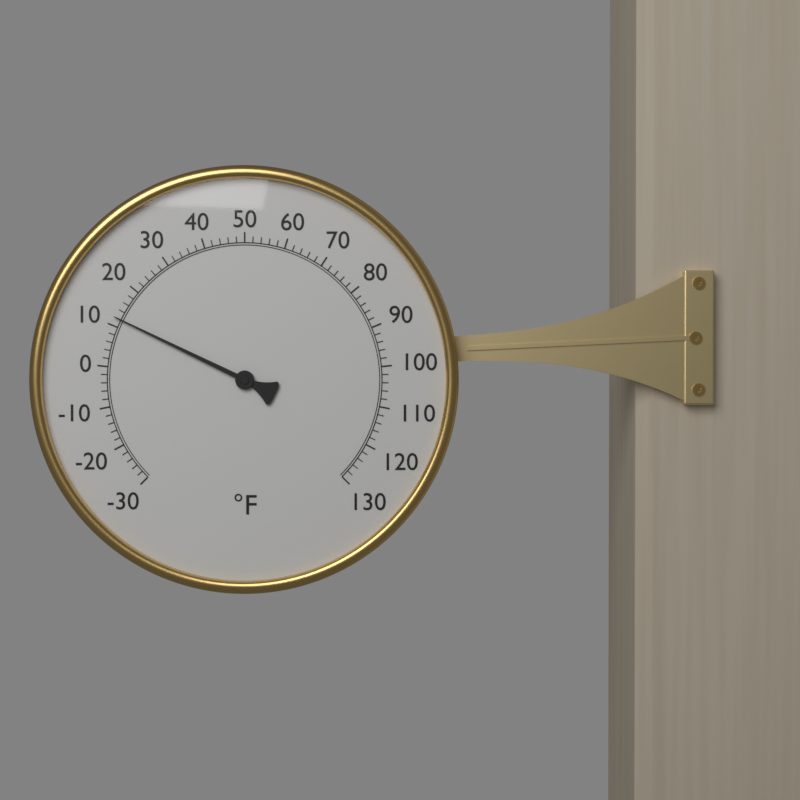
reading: 12 °F
